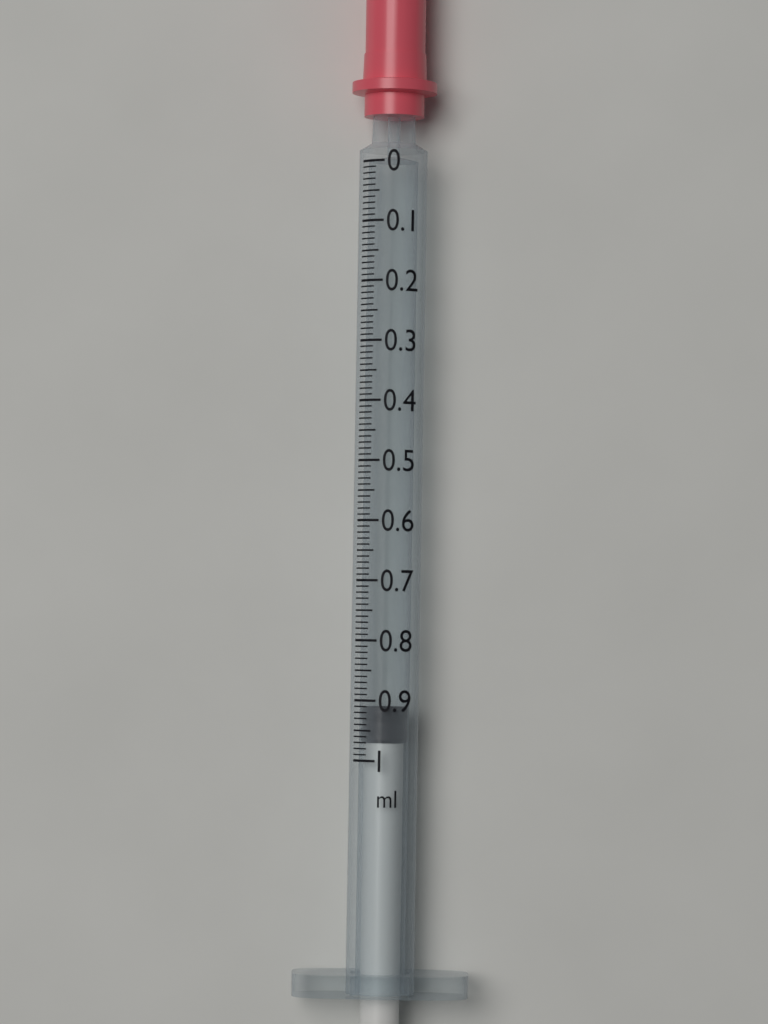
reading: 0.91 ml
